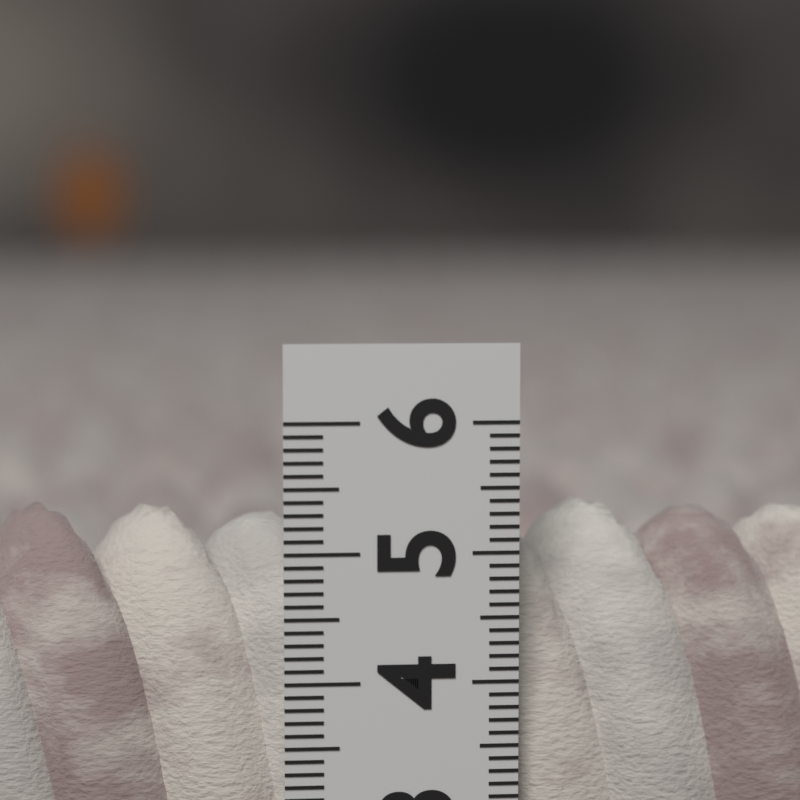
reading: 5.3 (no unit)
